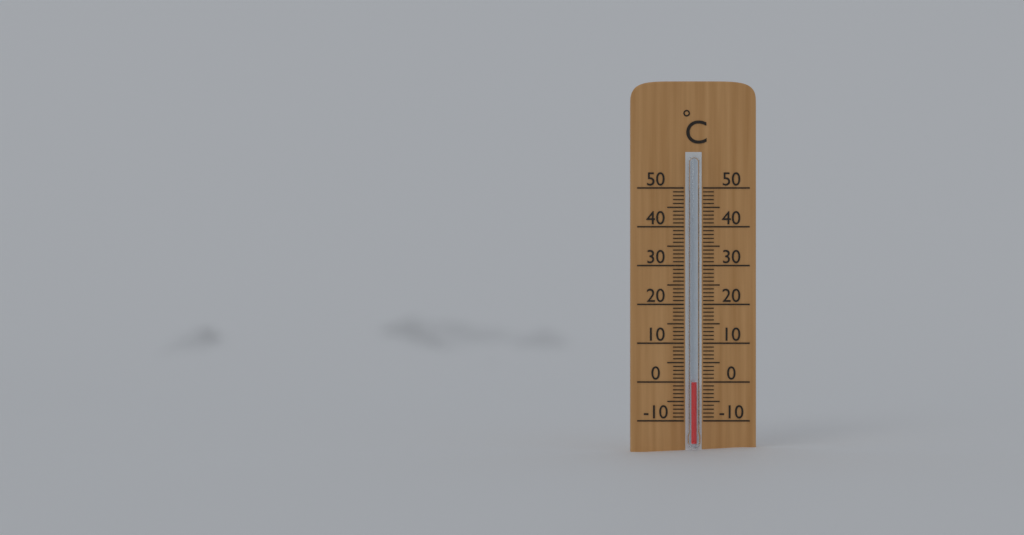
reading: 0 °C
